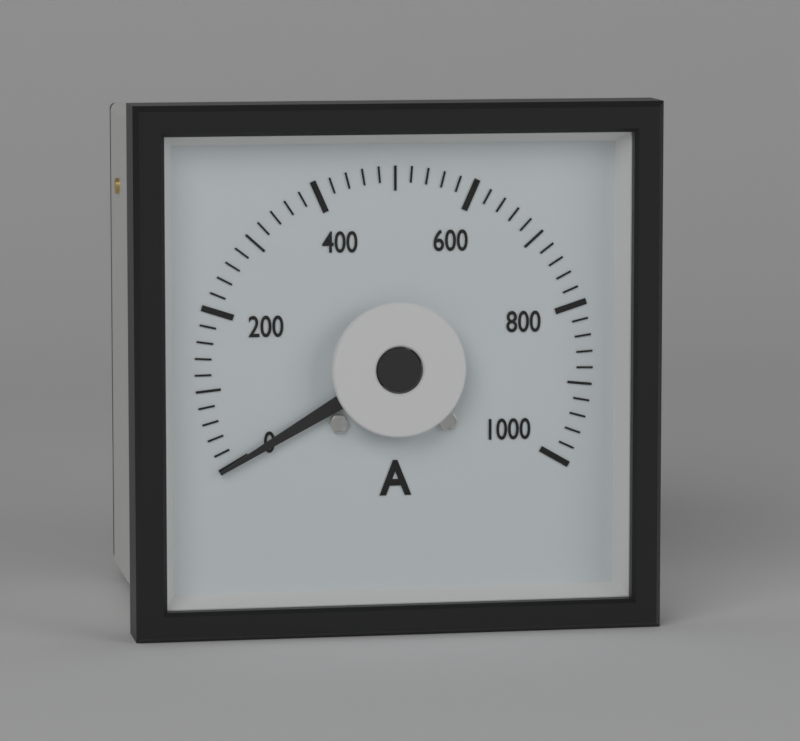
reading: 0 A
